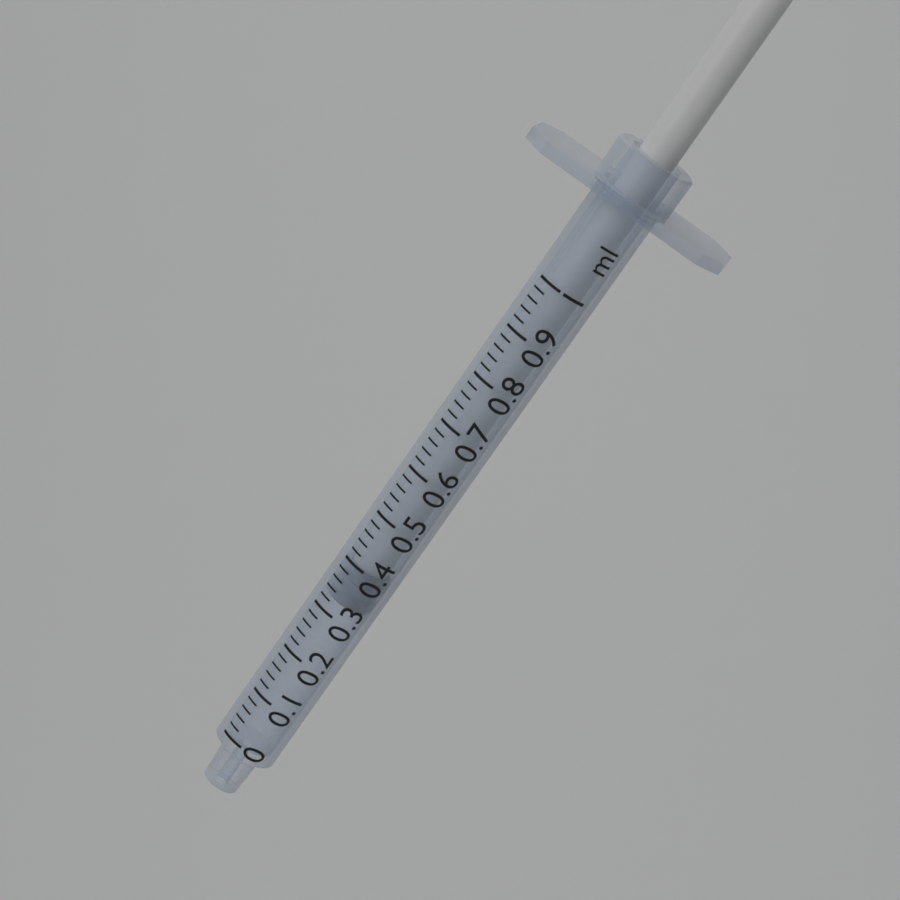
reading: 0.32 ml
